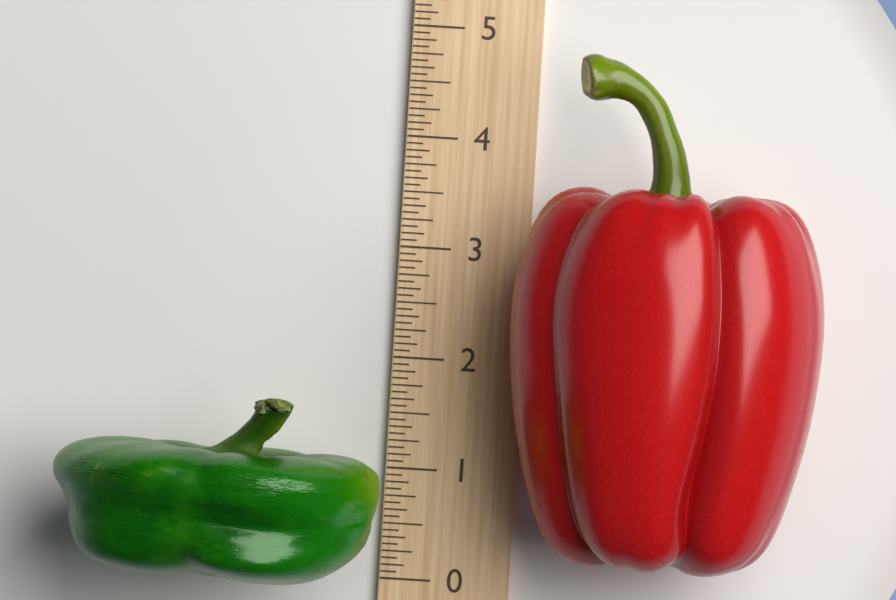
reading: 1.6250 (no unit)
